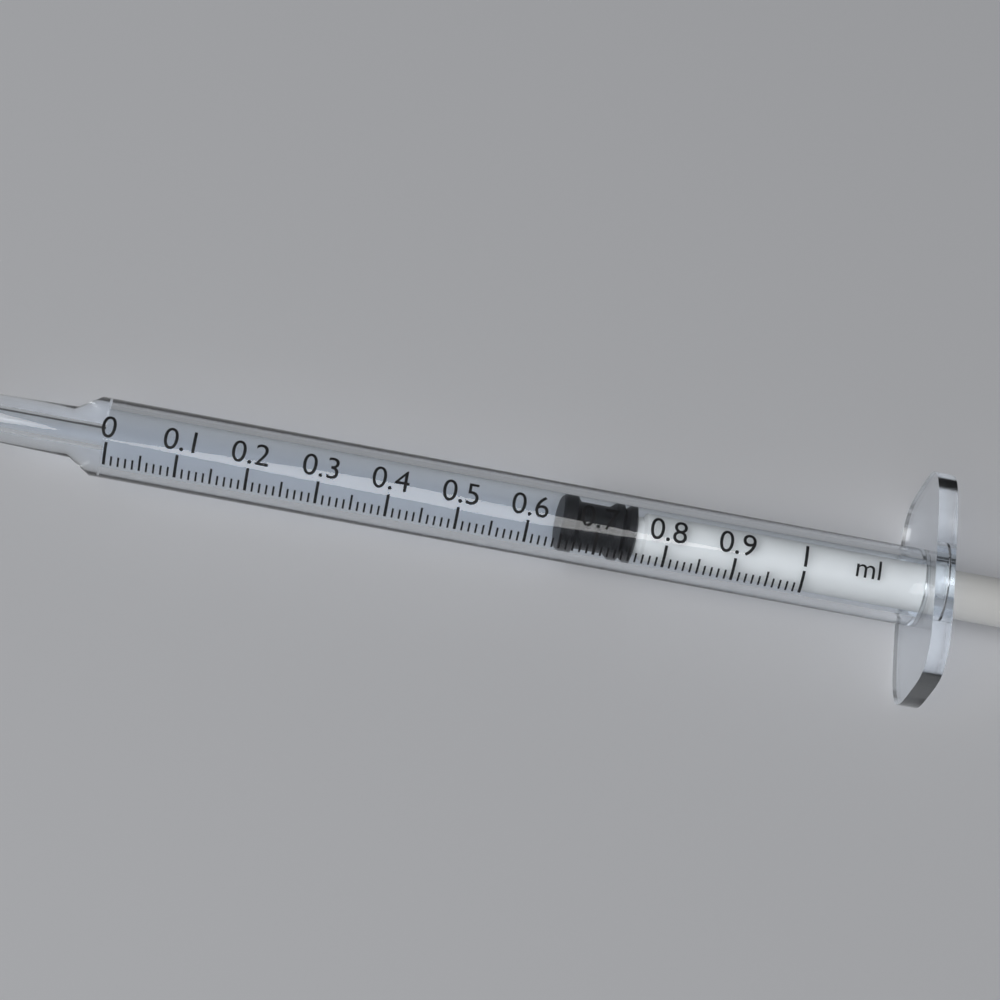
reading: 0.65 ml
